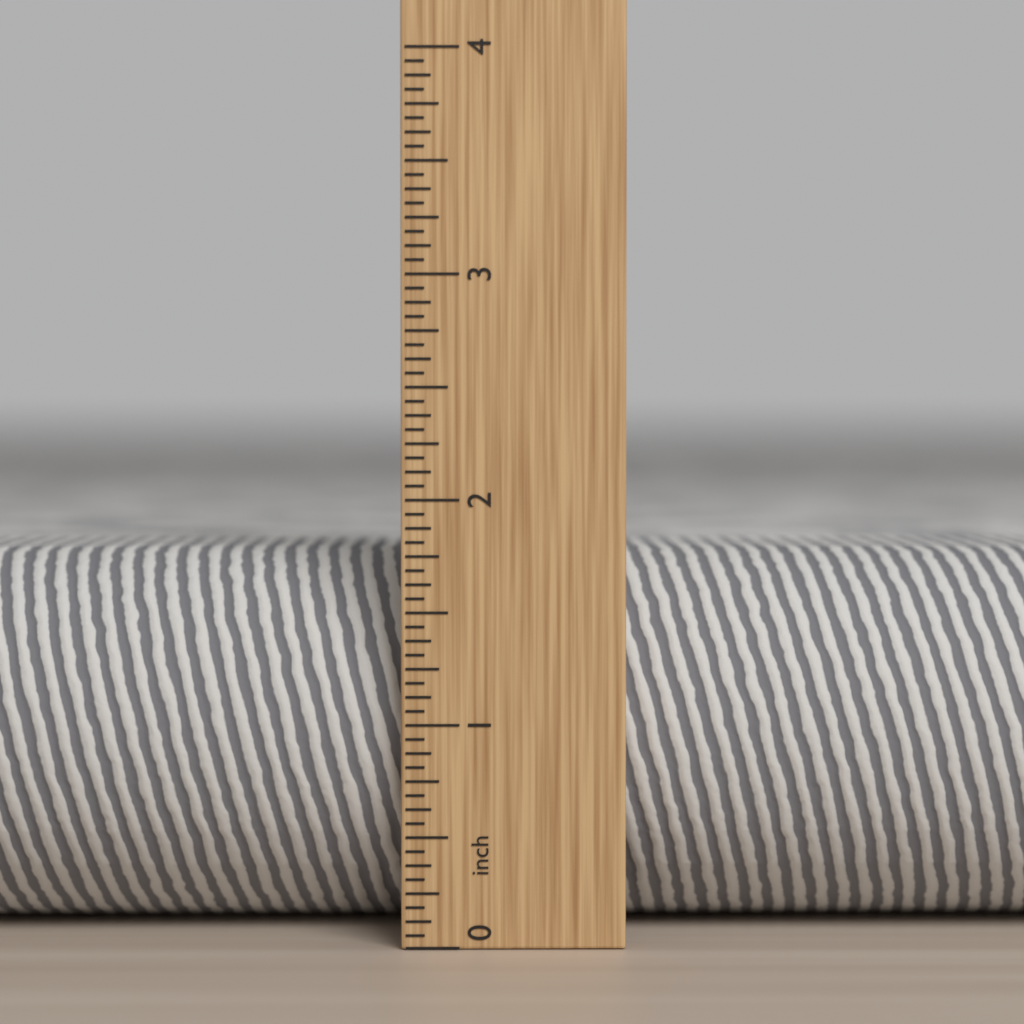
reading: 1.7500 in
